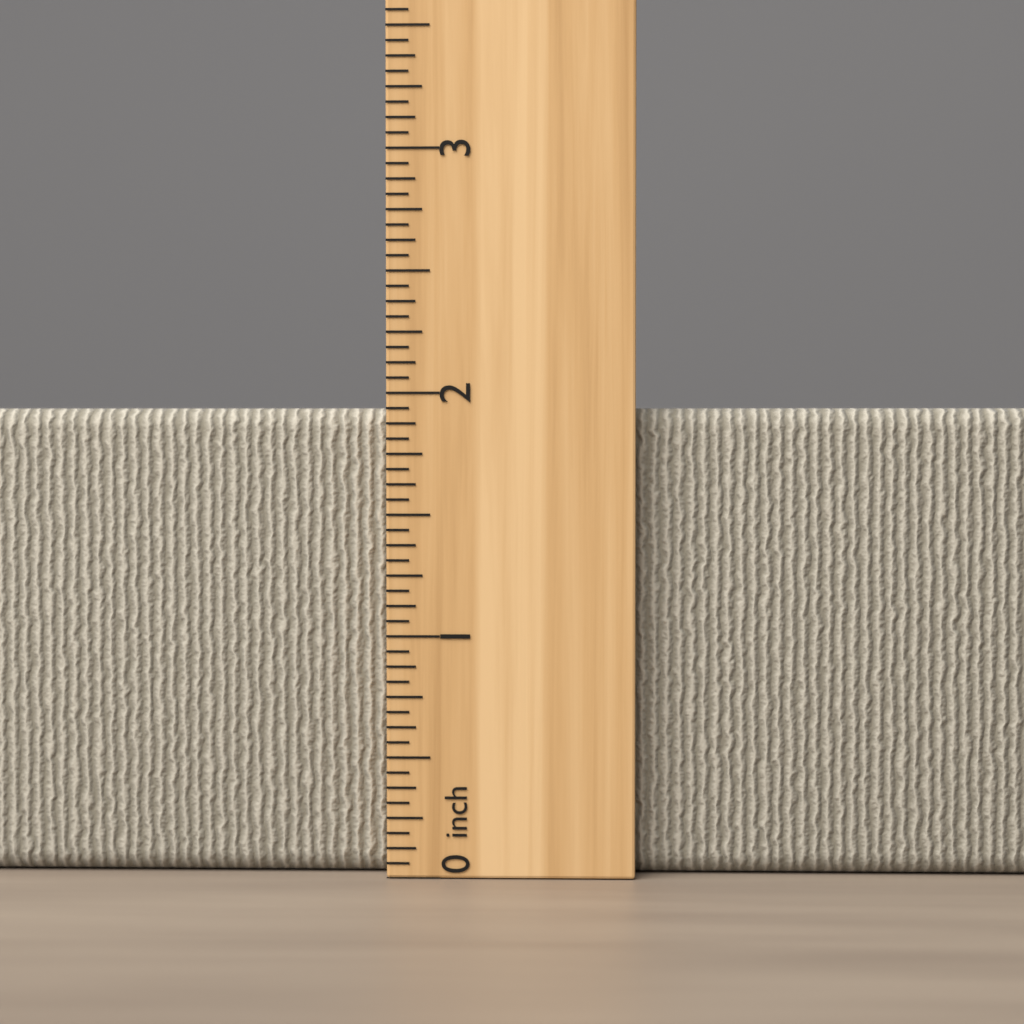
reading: 1.9375 inch
